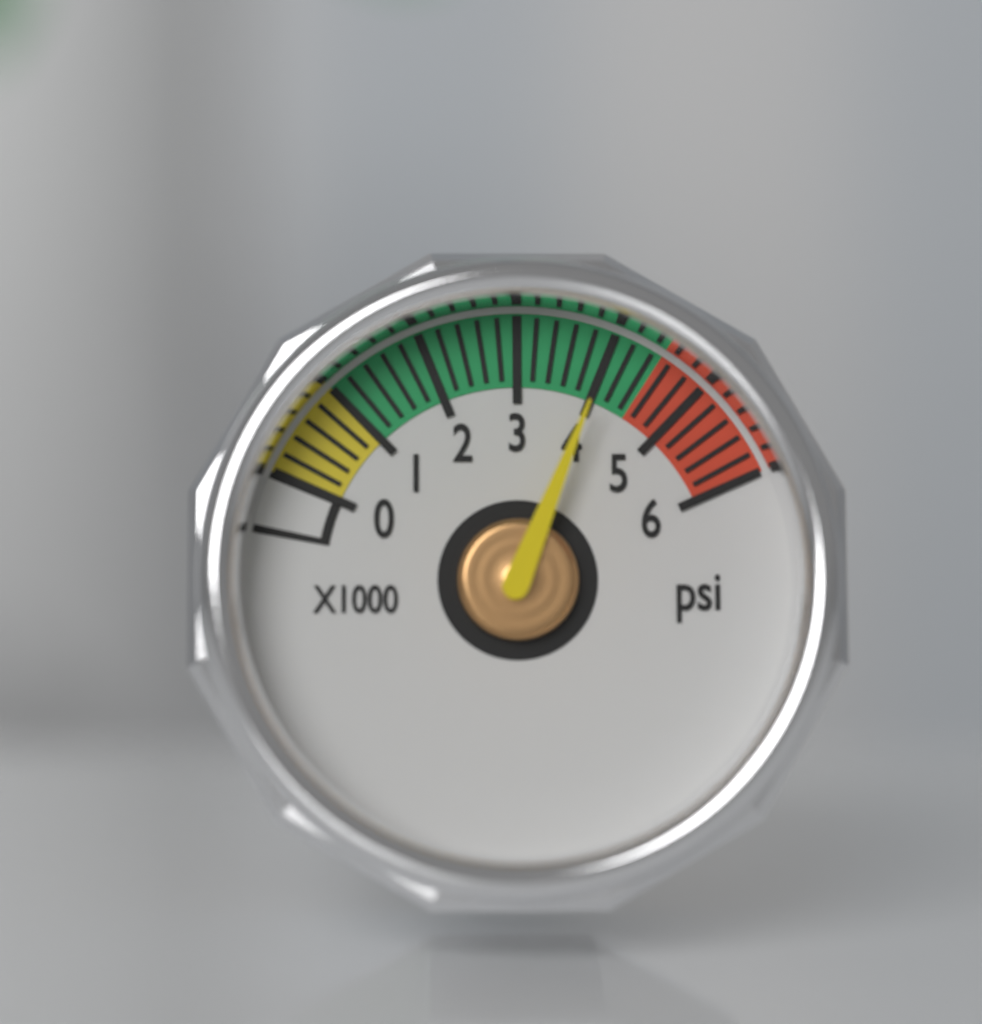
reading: 4000 psi
